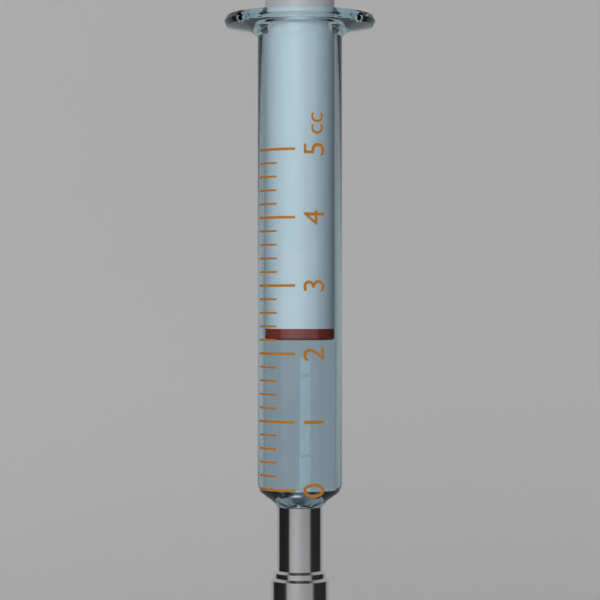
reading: 2.2 cc
